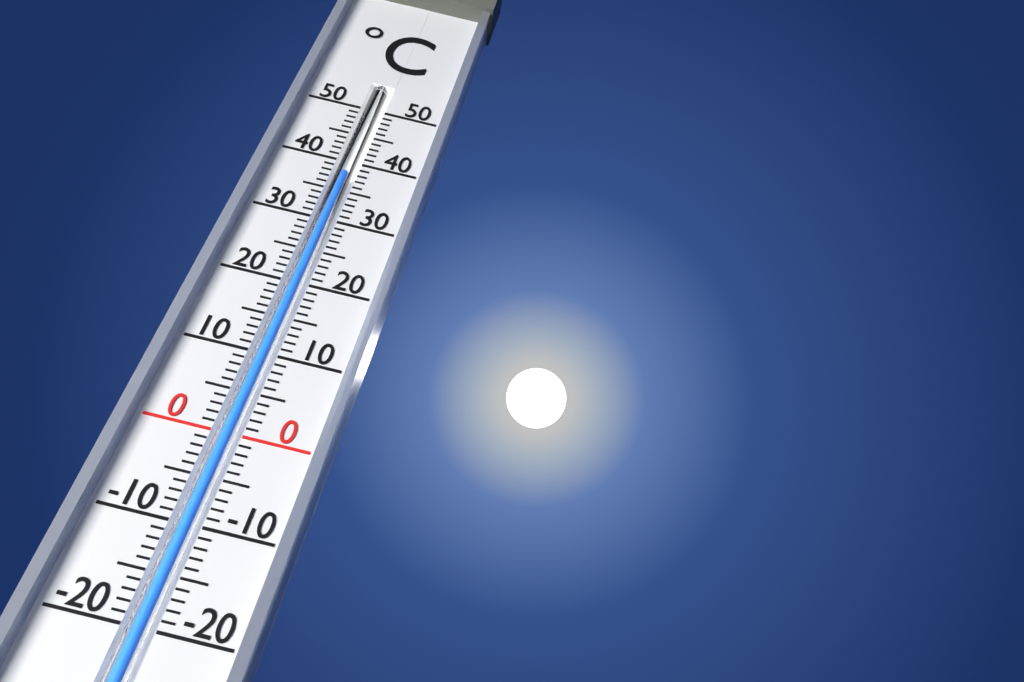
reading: 38 °C
